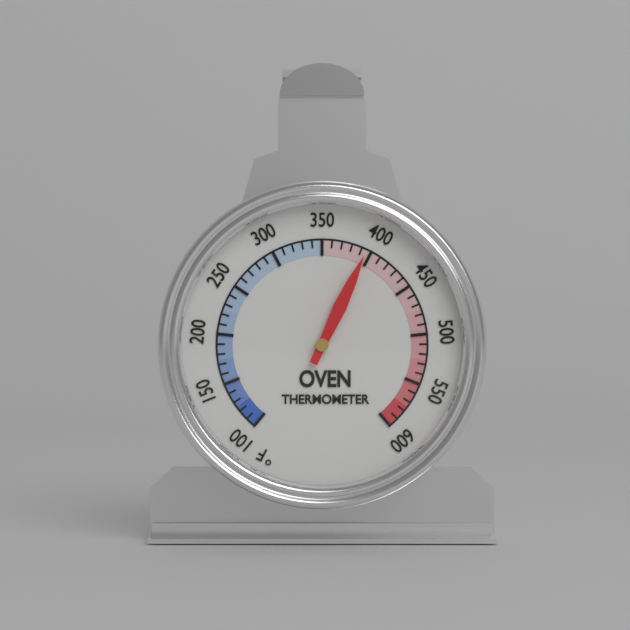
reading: 395 °F
